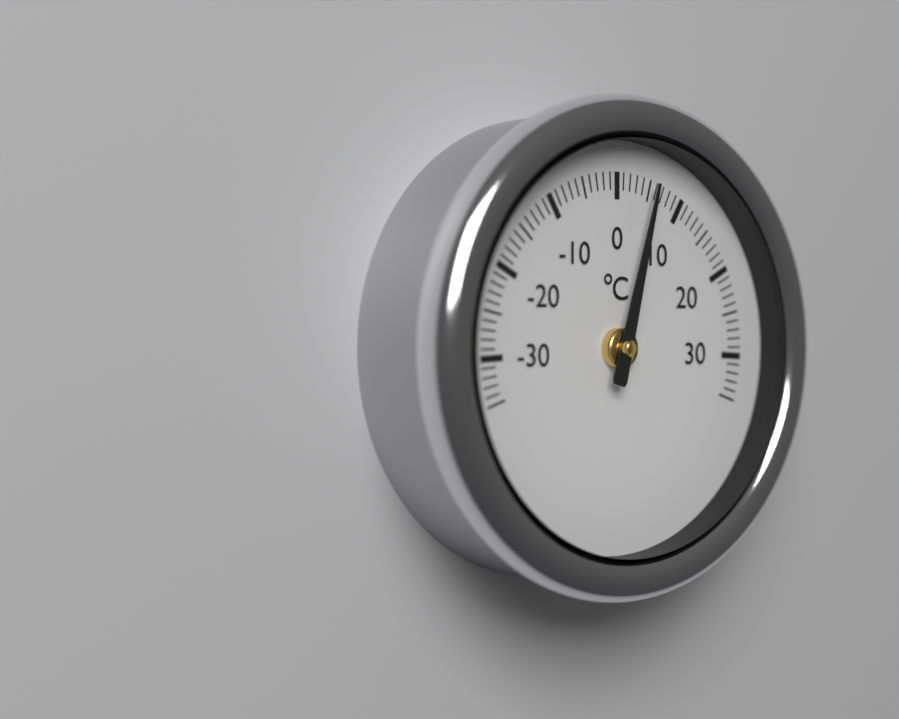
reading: 5 °C
